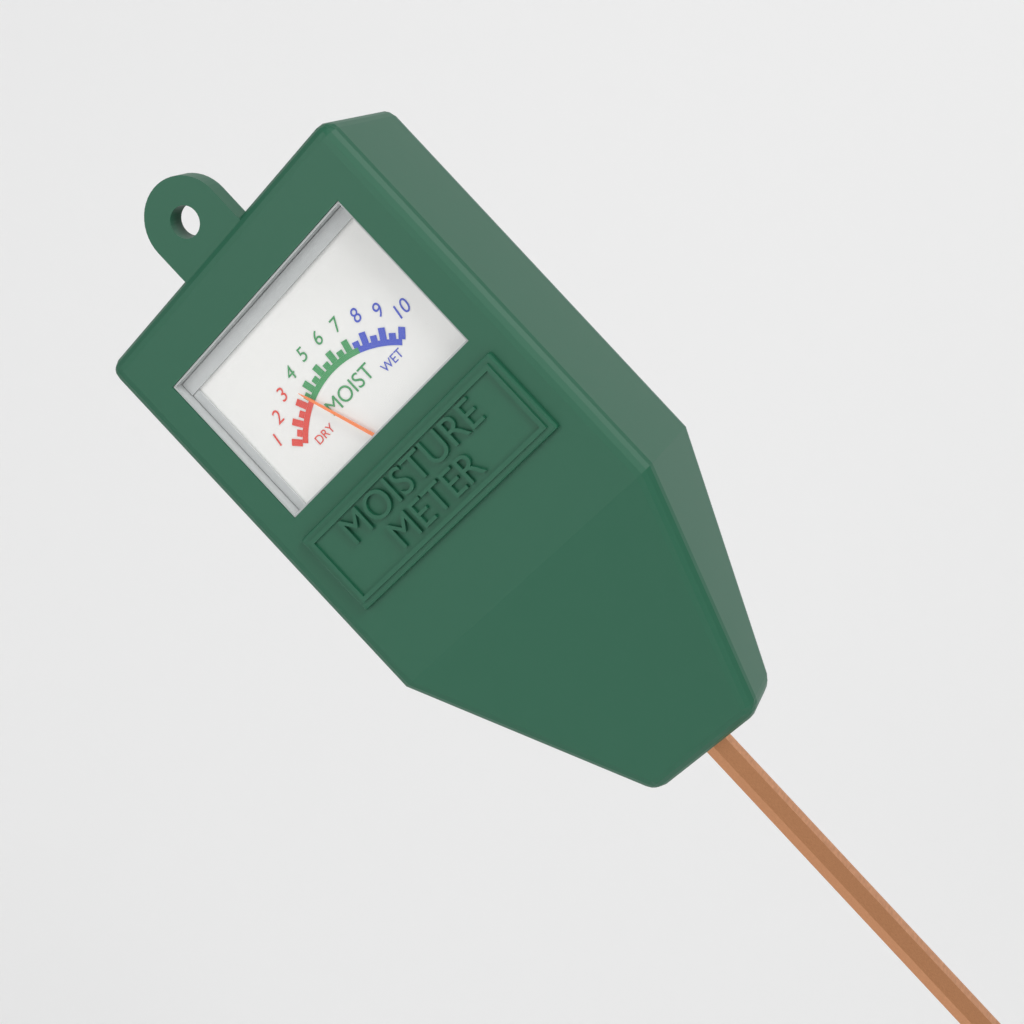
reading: 3.5 (no unit)
